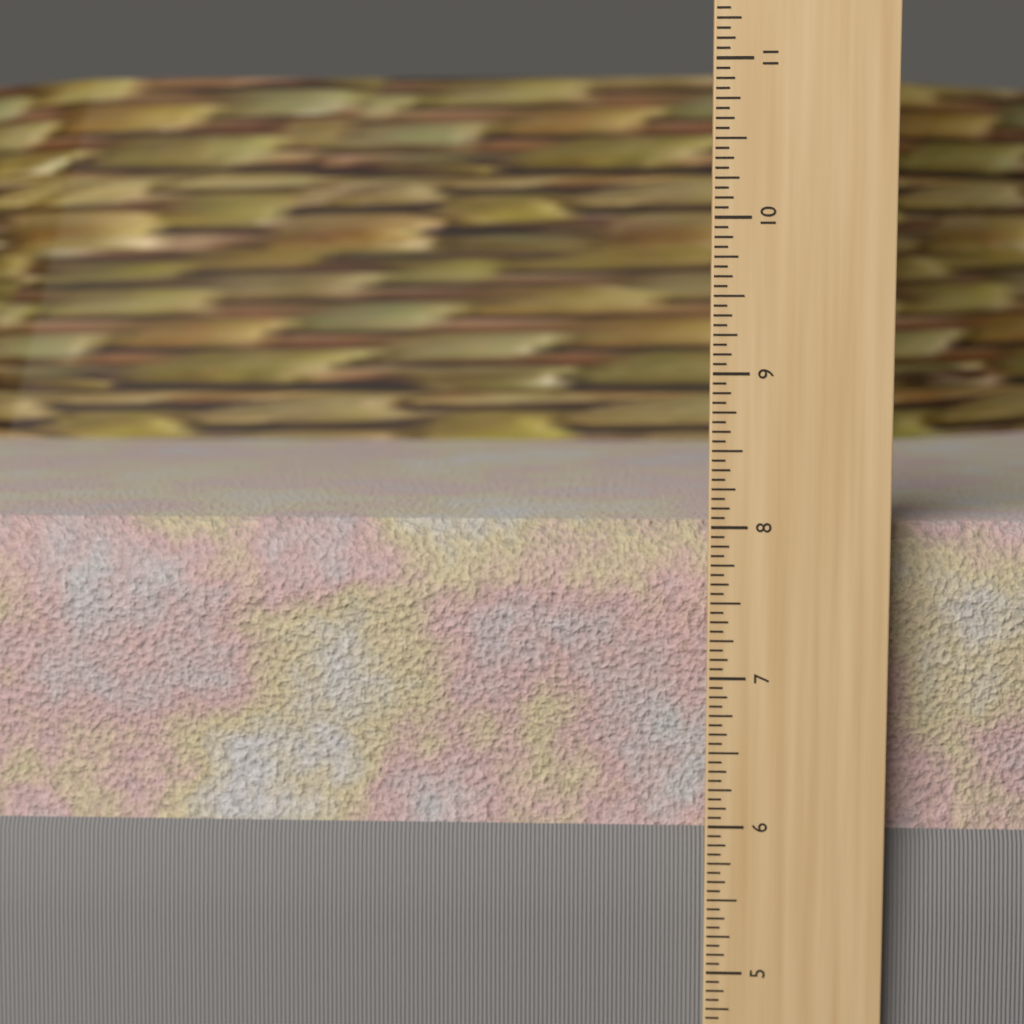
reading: 8.0000 in
